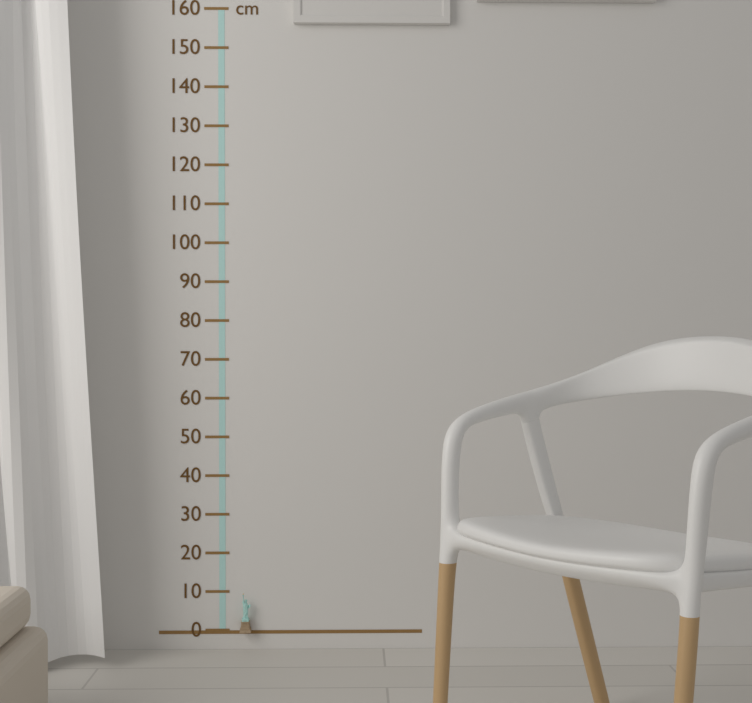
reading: 10 cm
